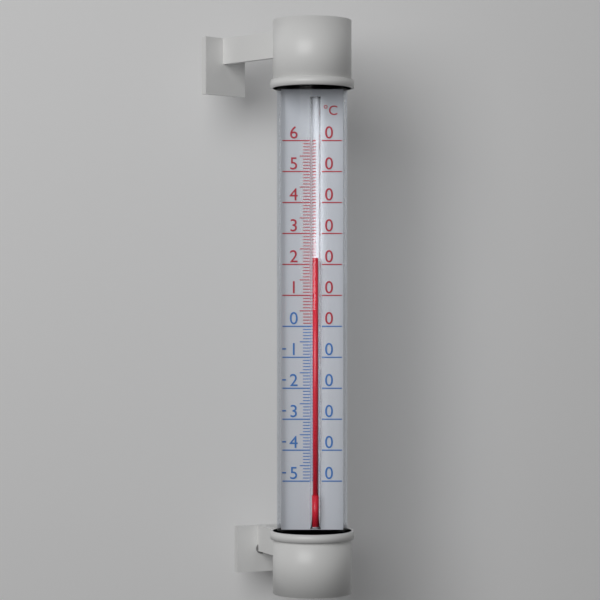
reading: 22 °C
